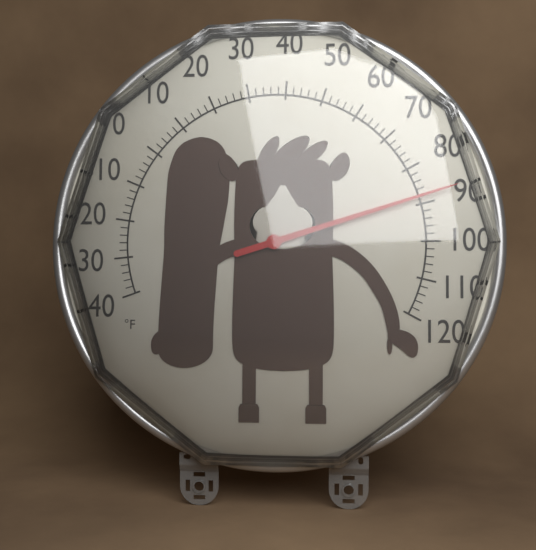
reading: 88 °F
